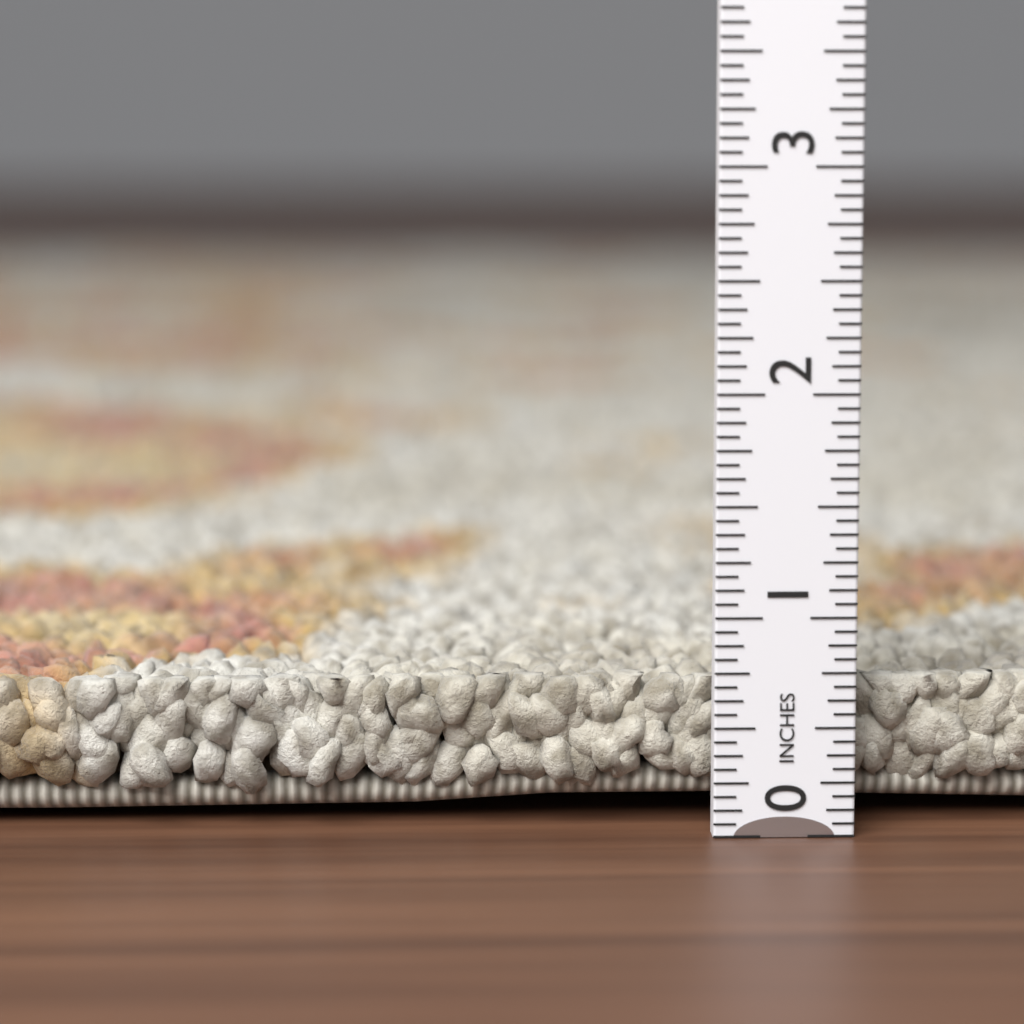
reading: 0.6875 in
